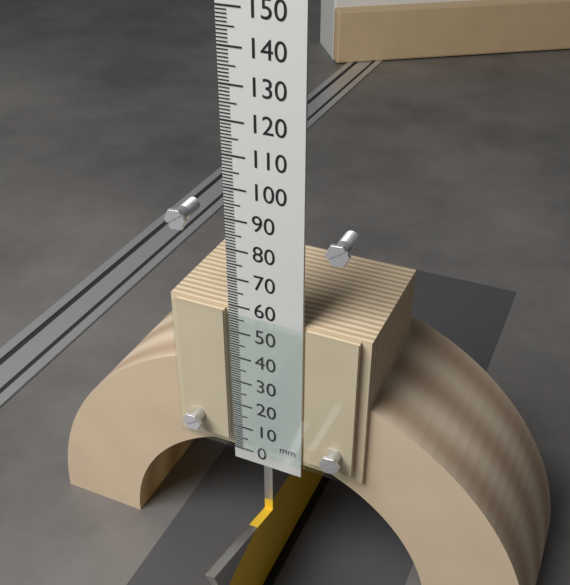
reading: 58 mm
